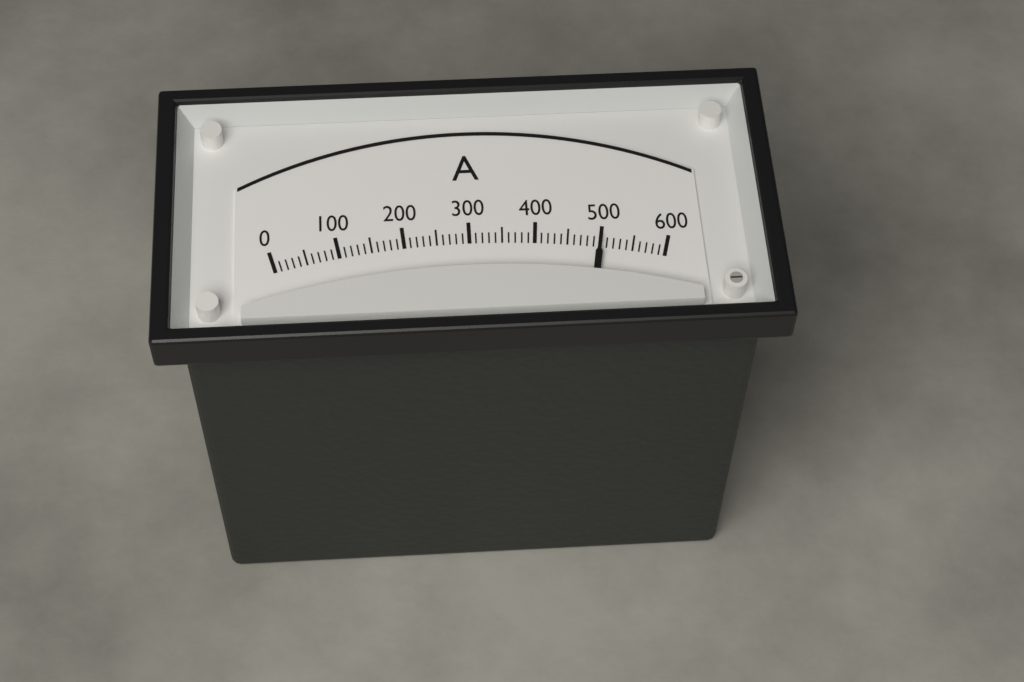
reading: 500 A
